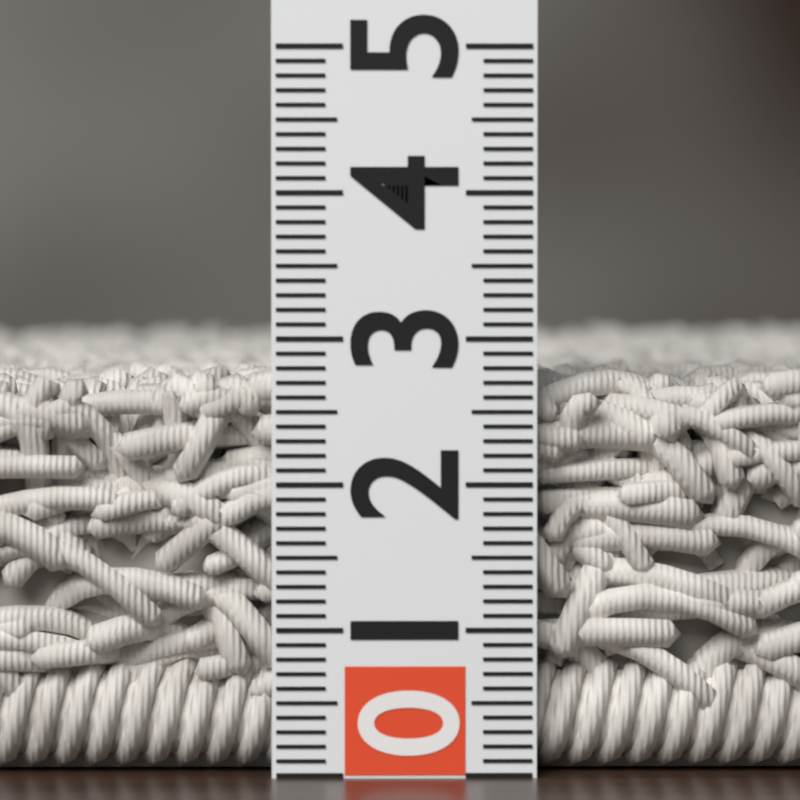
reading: 2.8 (no unit)
